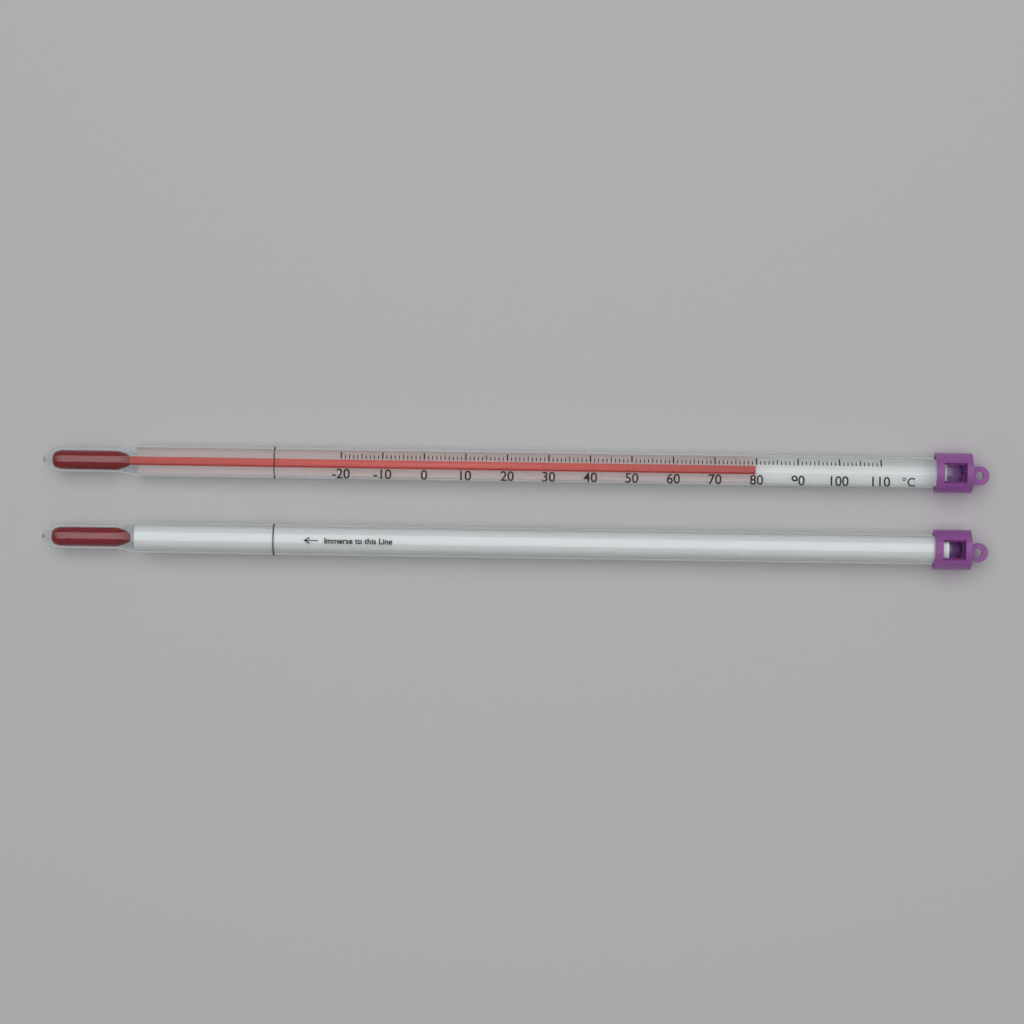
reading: 80 °C
